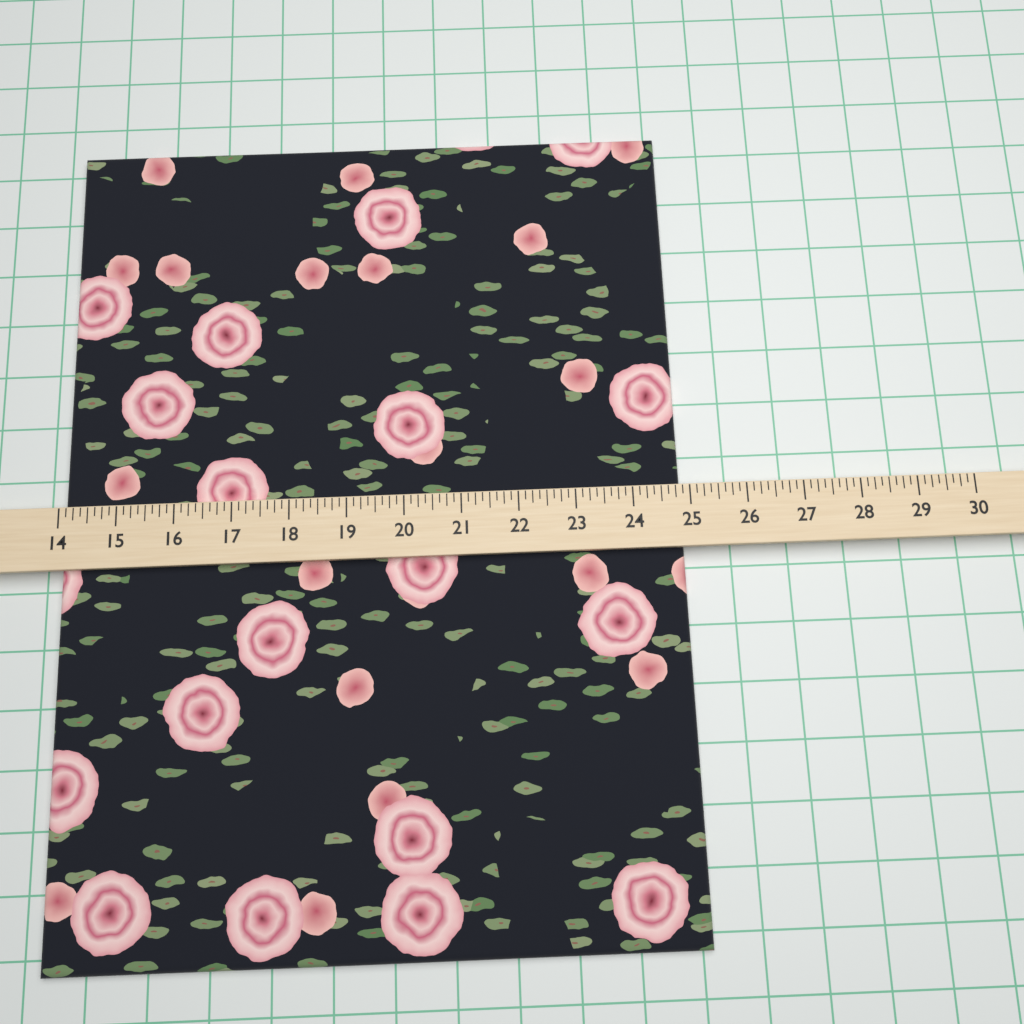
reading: 24.875 (no unit)
